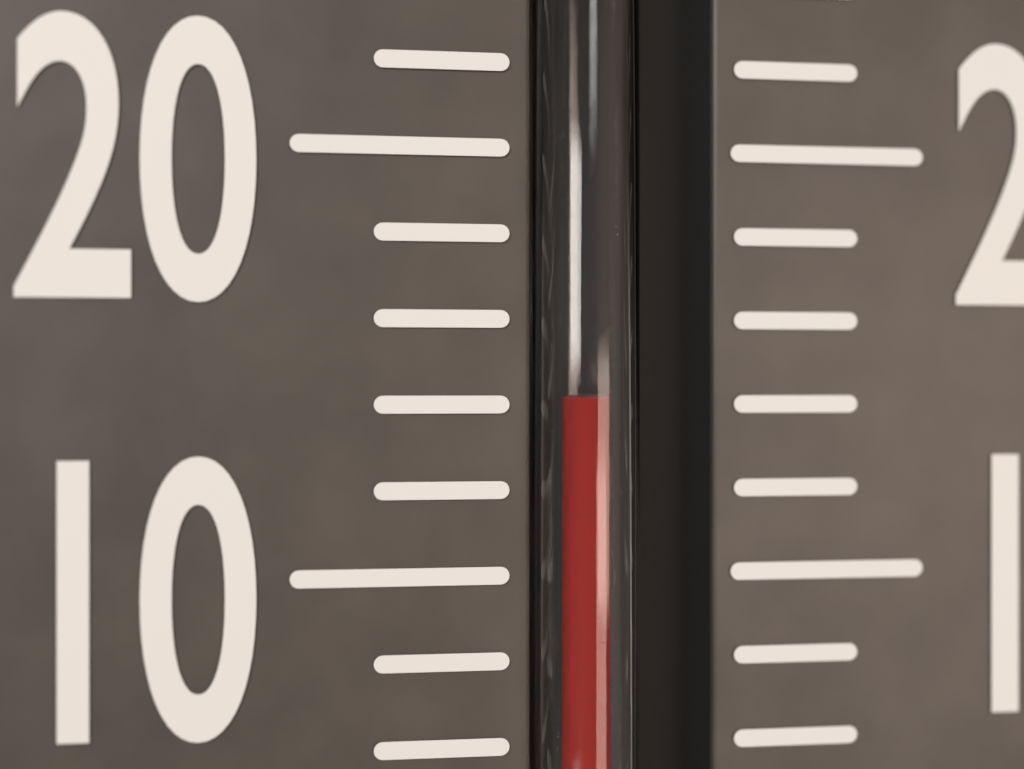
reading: 14.1 °C
